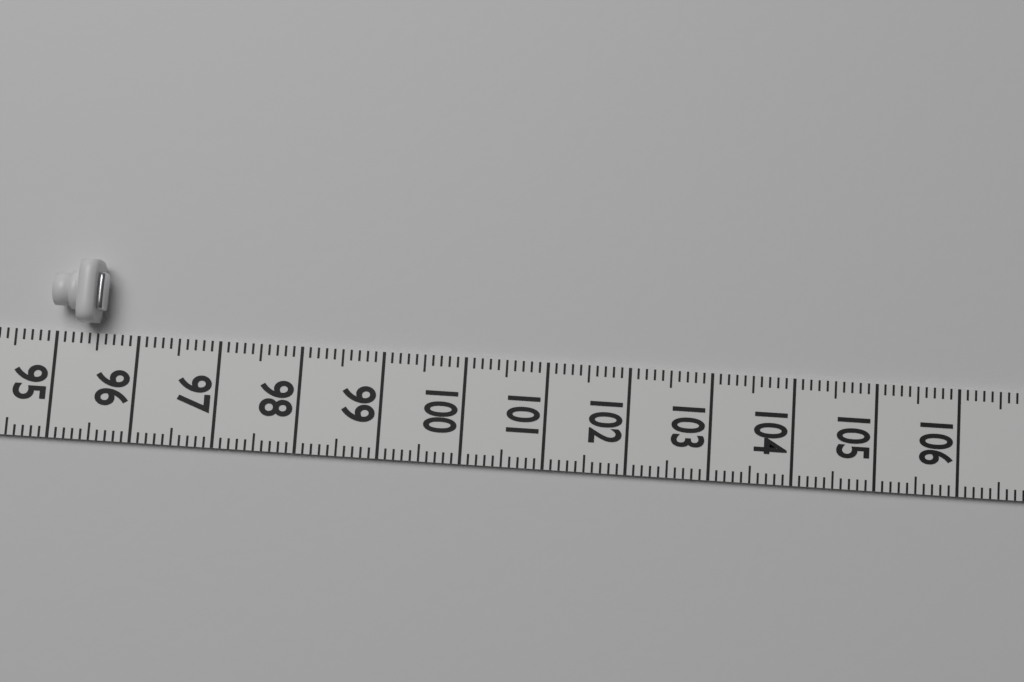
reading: 95.6 (no unit)
